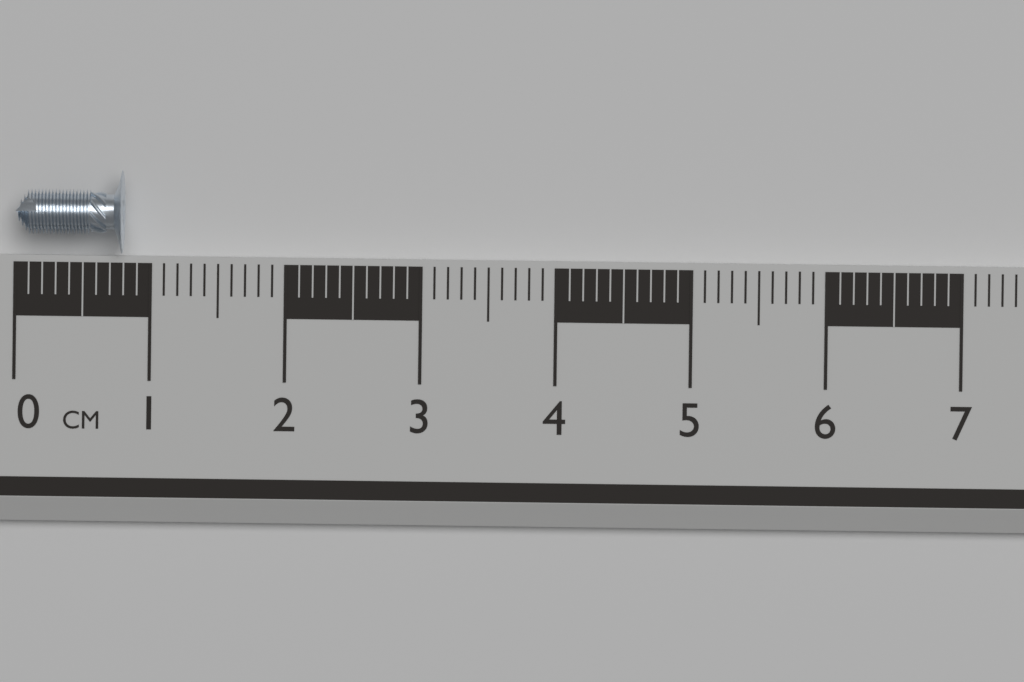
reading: 0.8 cm
